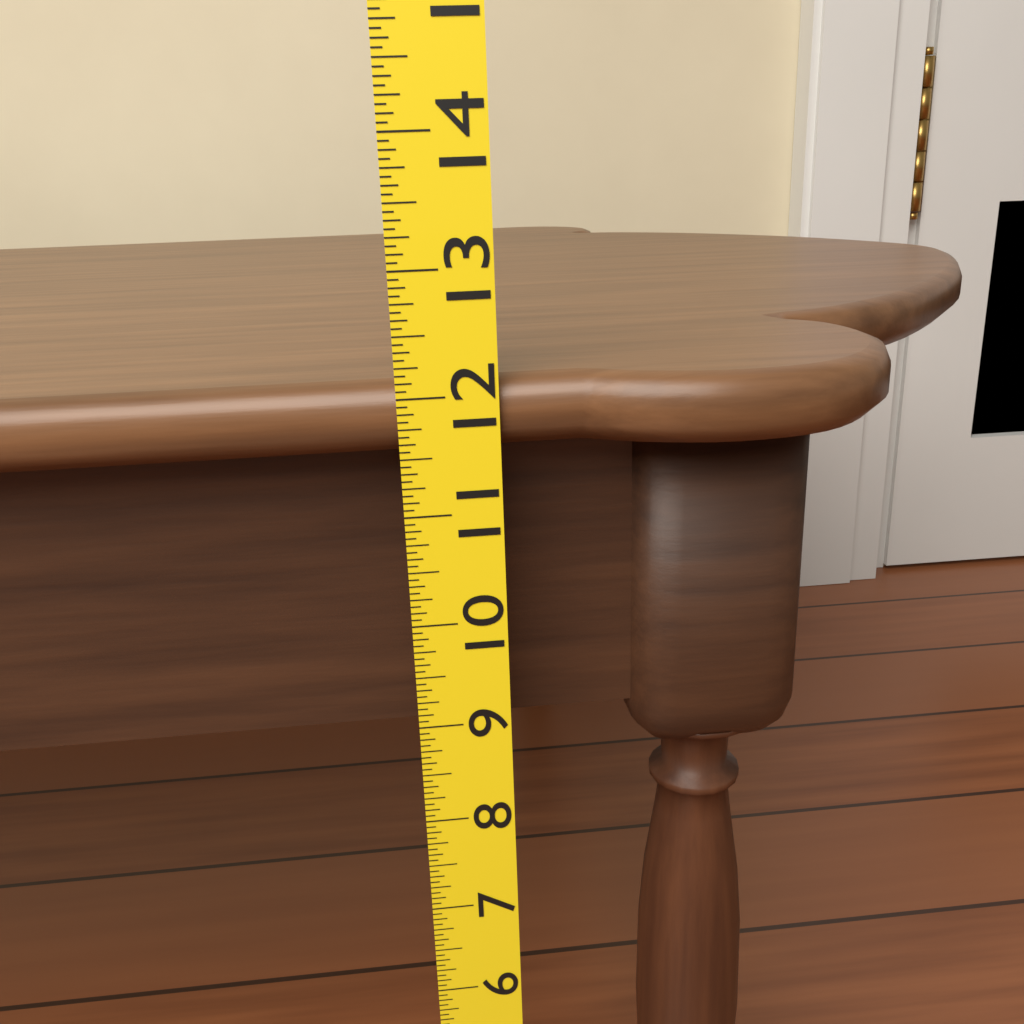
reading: 12.1250 (no unit)
